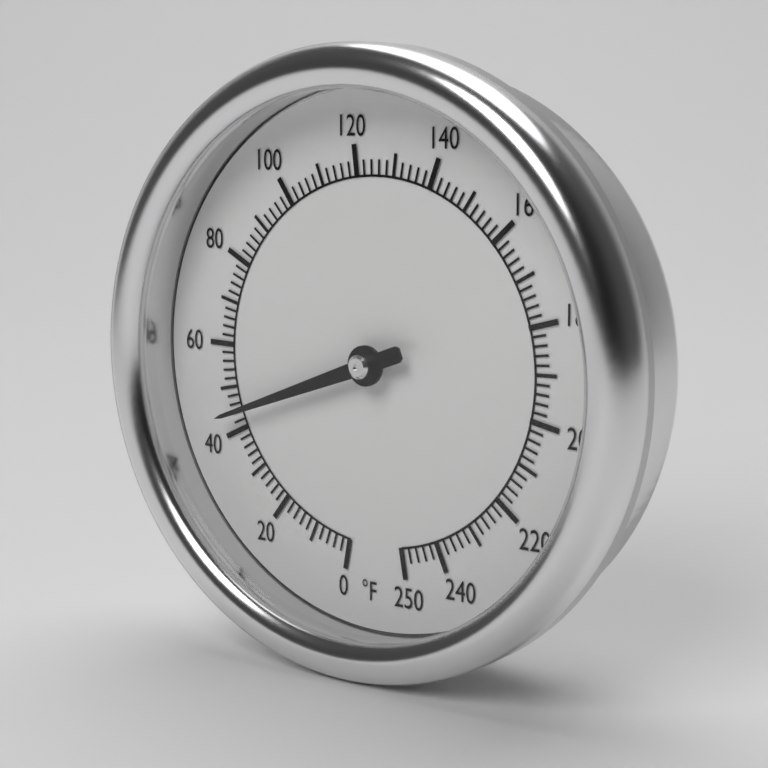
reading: 44 °F
